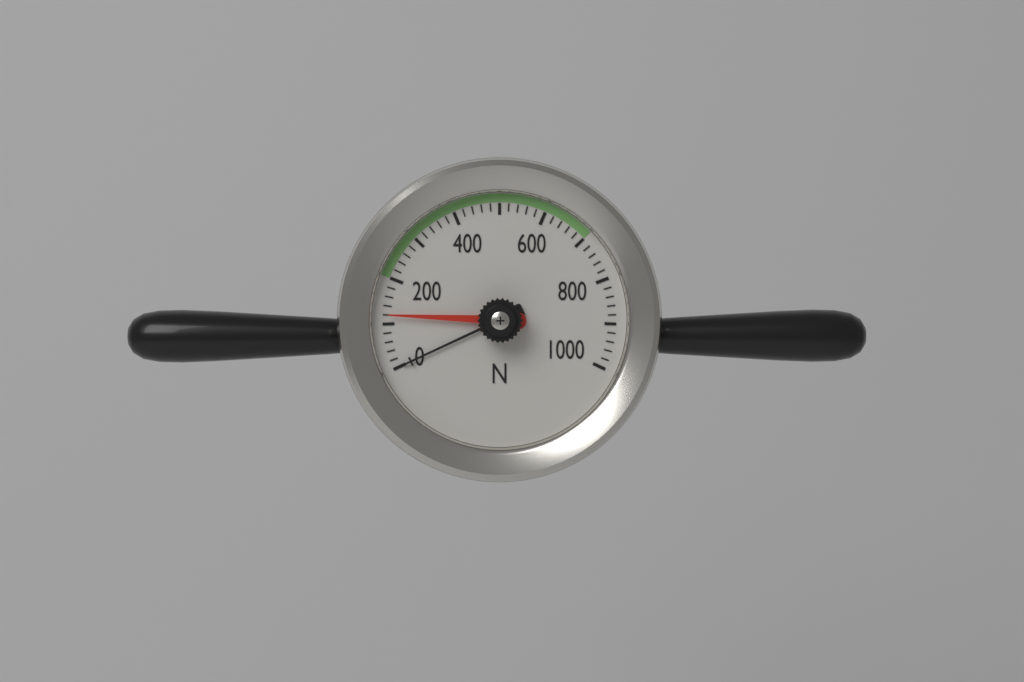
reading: 120 N
